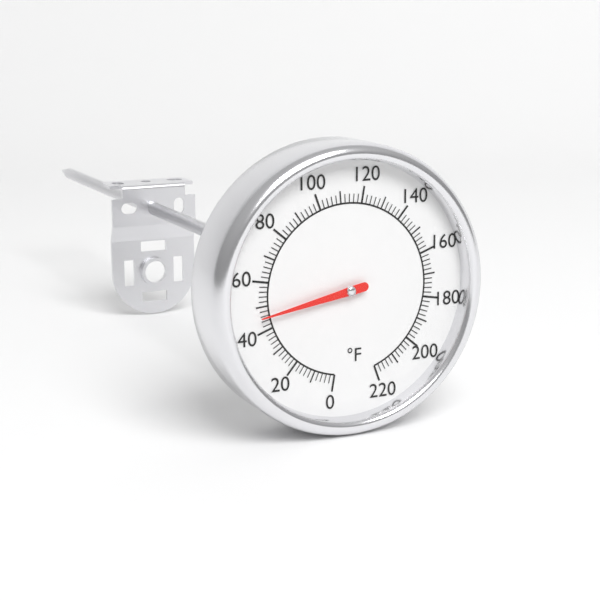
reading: 46 °F
